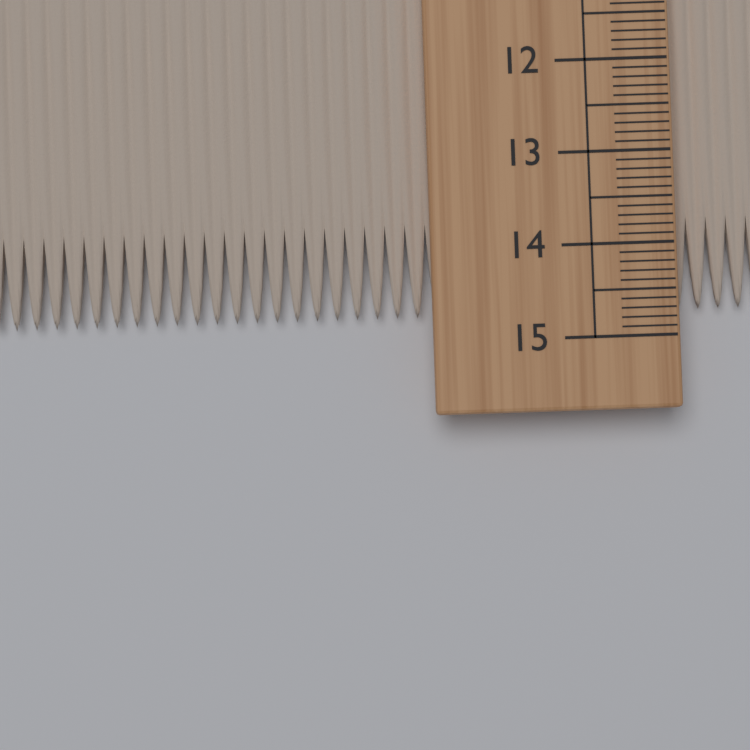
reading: 14.7 cm
